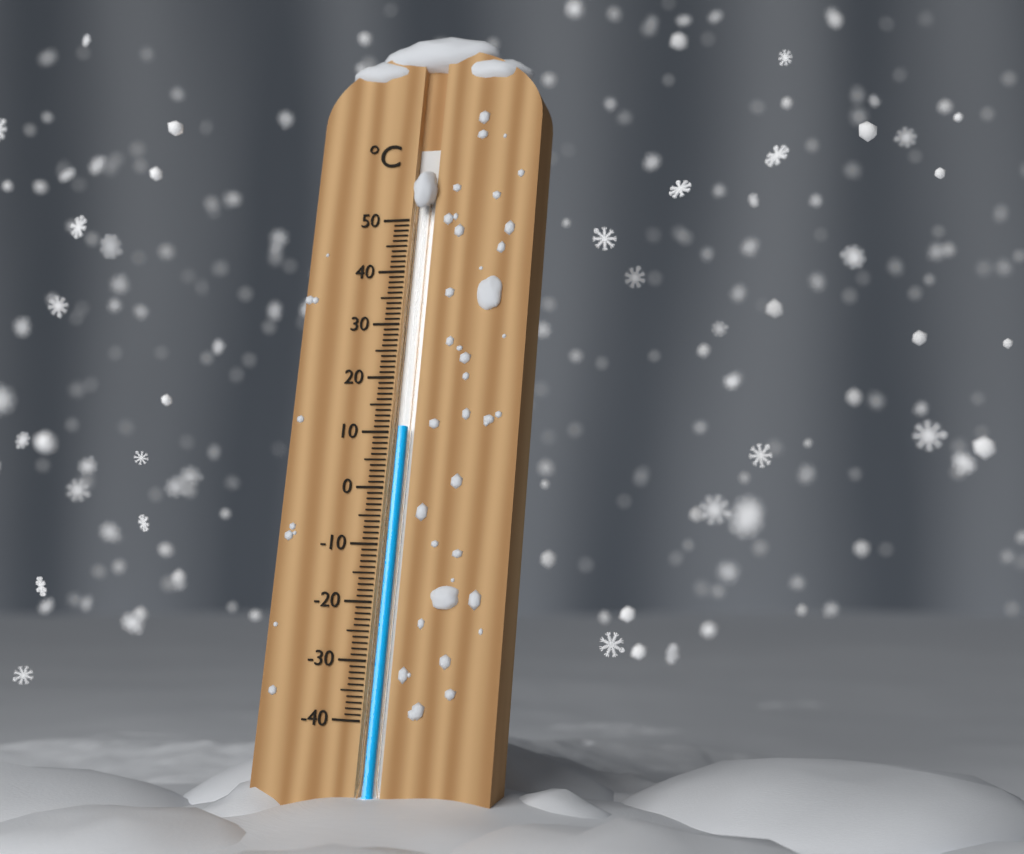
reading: 11 °C
